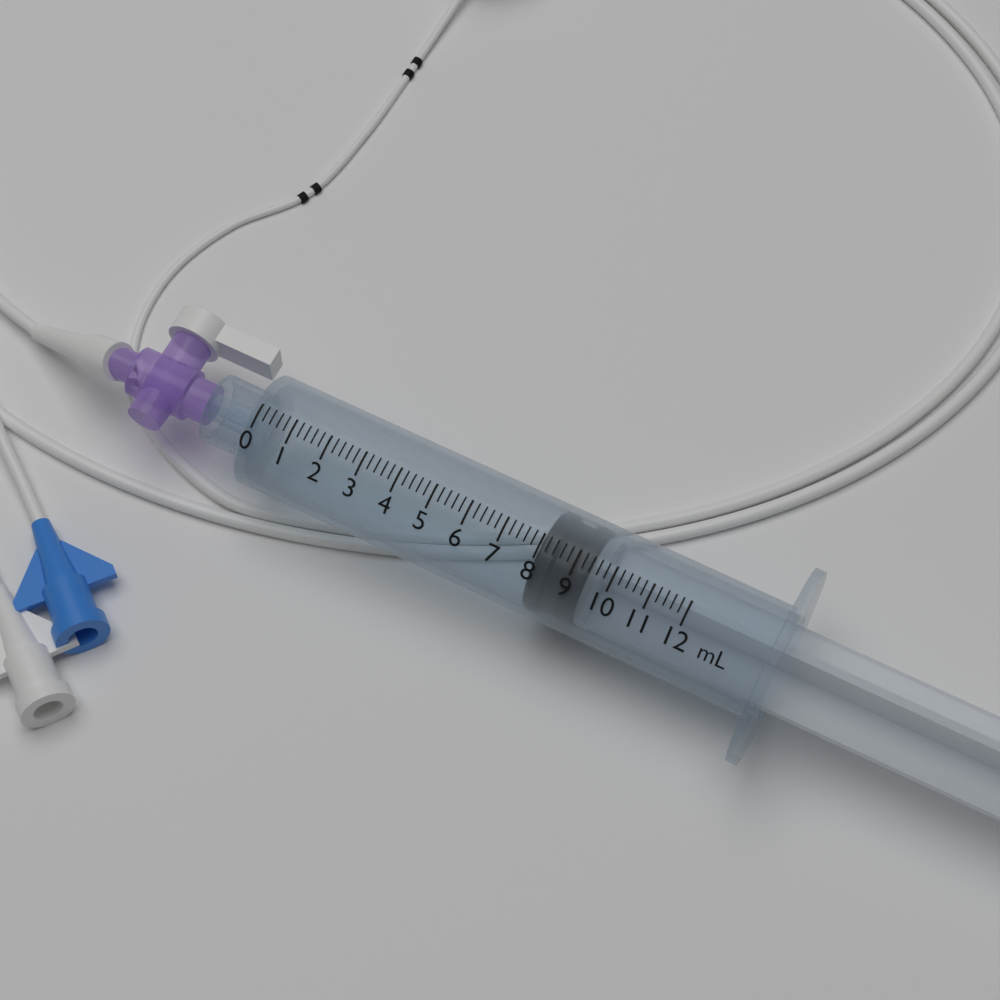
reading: 8.0 mL
